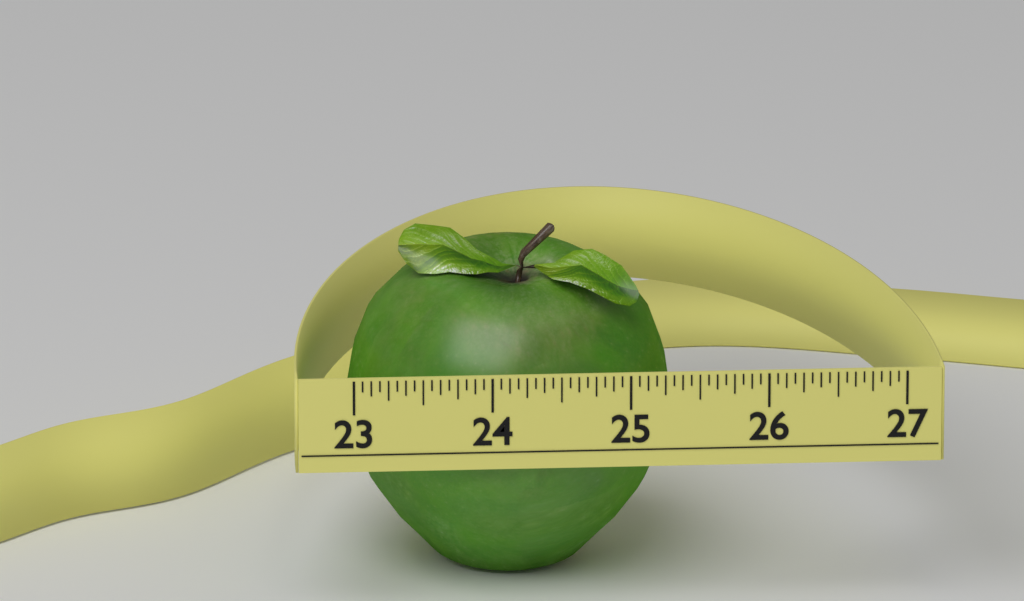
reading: 25.3750 (no unit)
